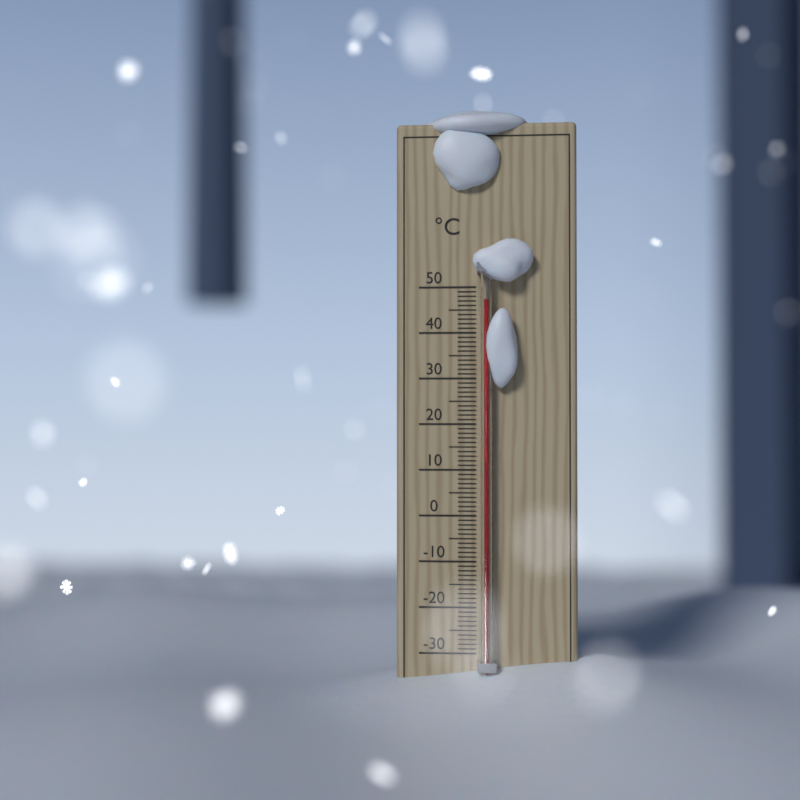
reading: 47 °C
